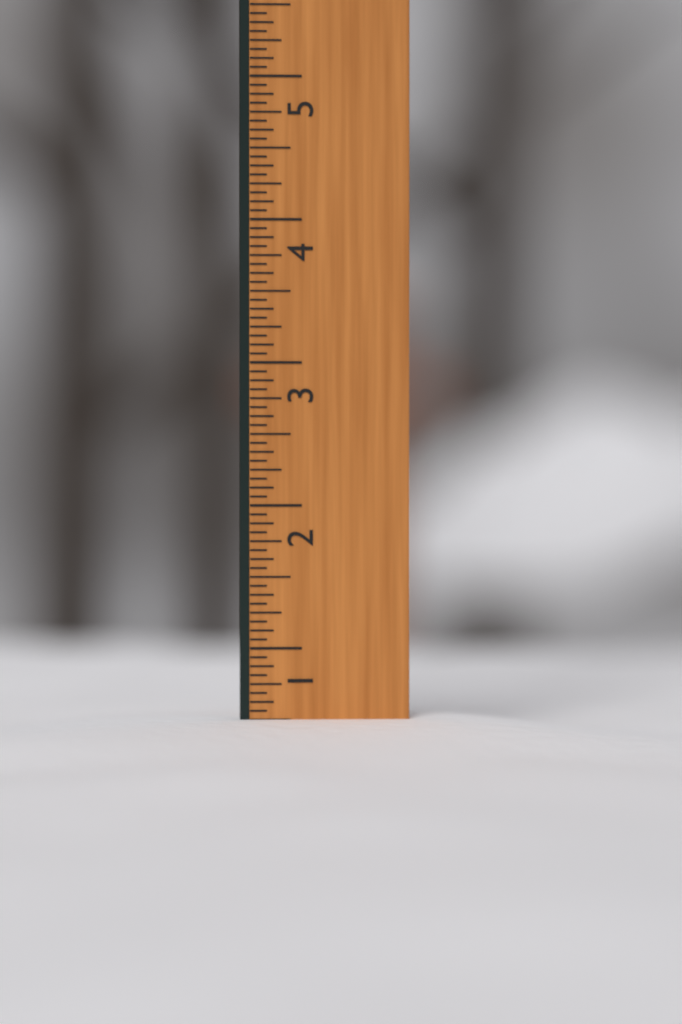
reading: 0.5000 in
